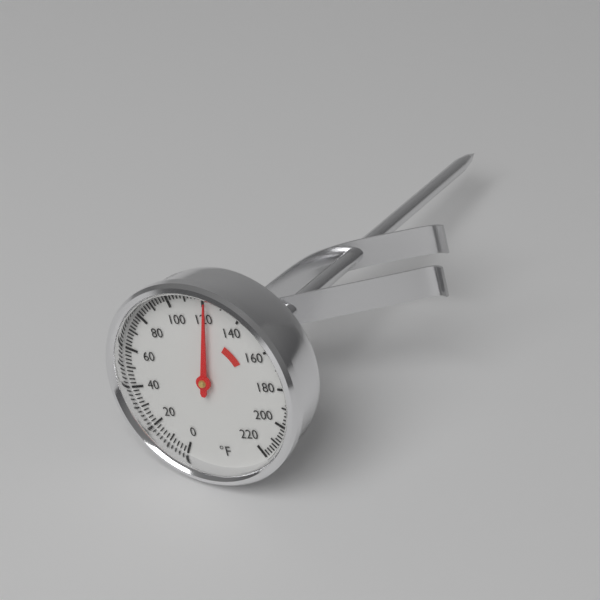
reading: 122 °F
